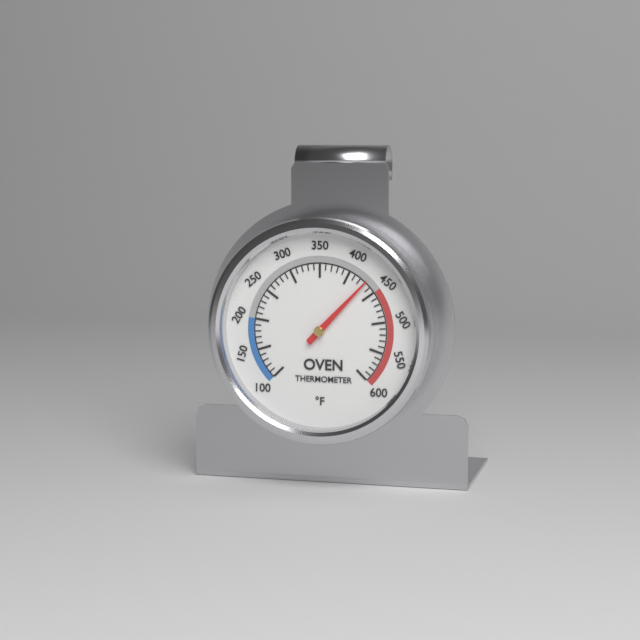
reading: 430 °F
